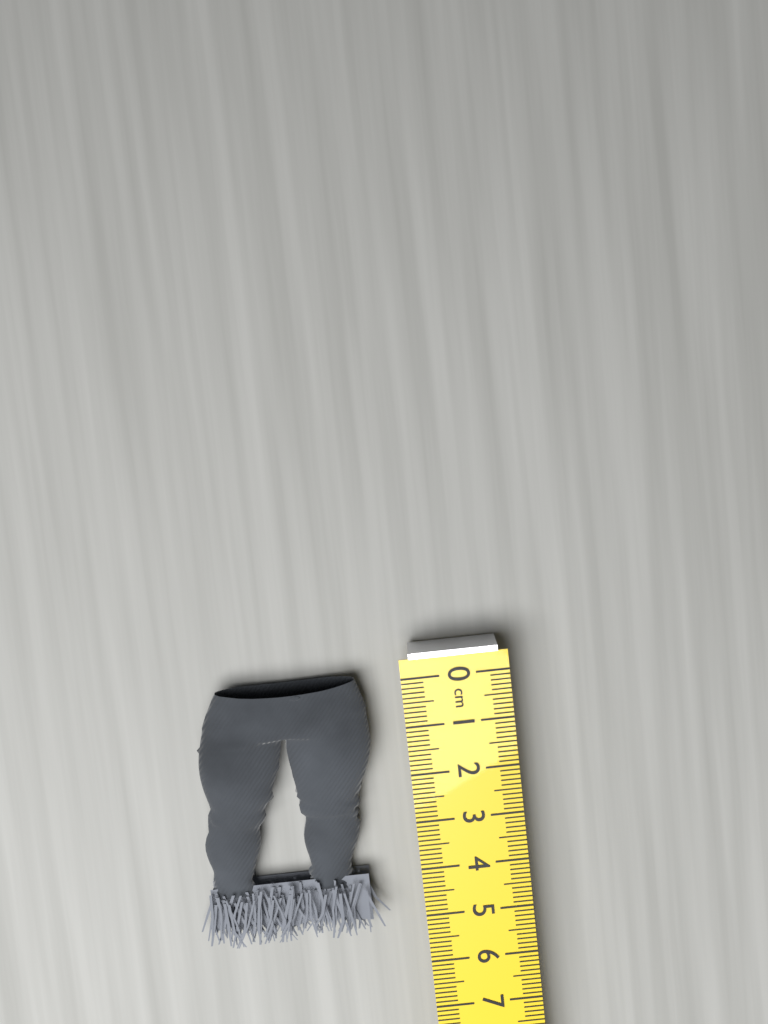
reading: 5.4 cm
